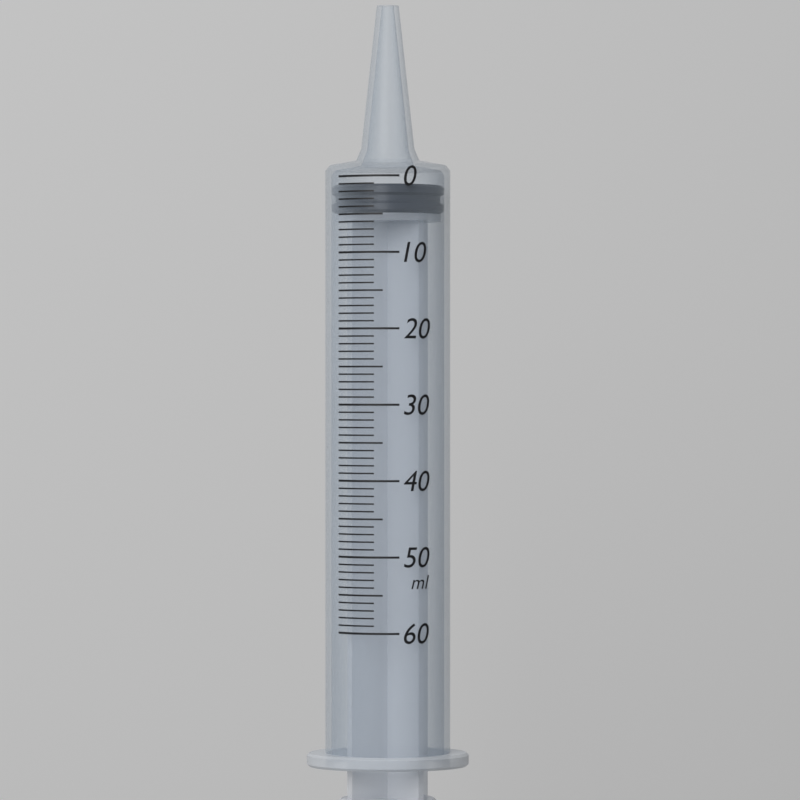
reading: 1 ml
